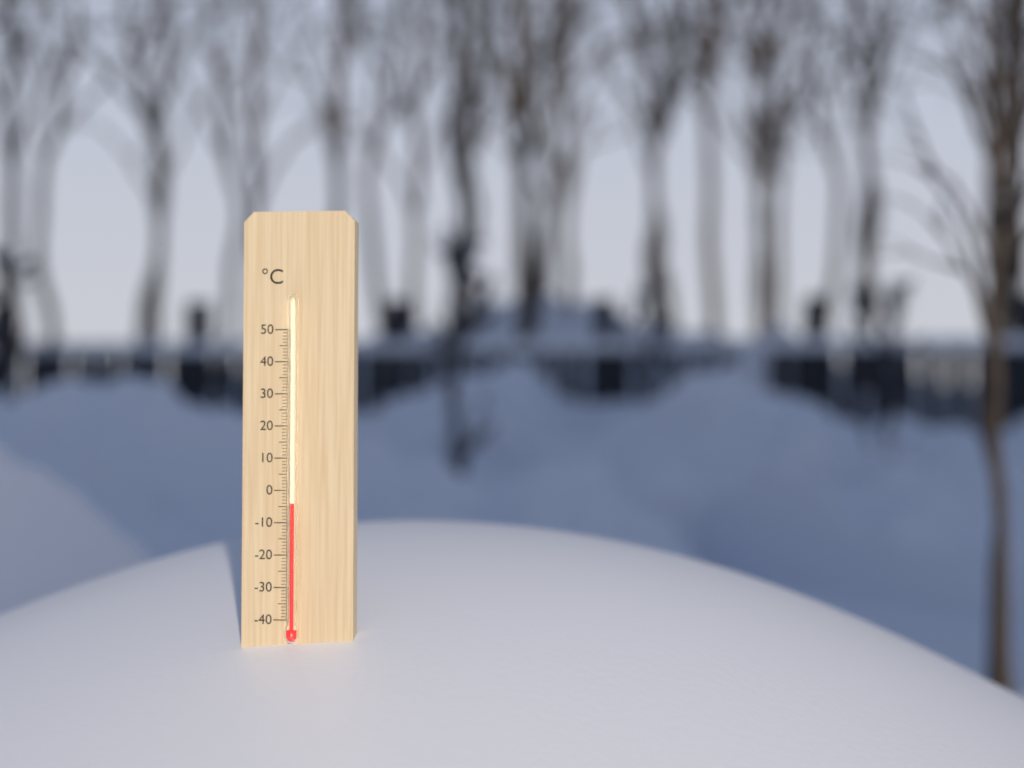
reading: -4 °C
